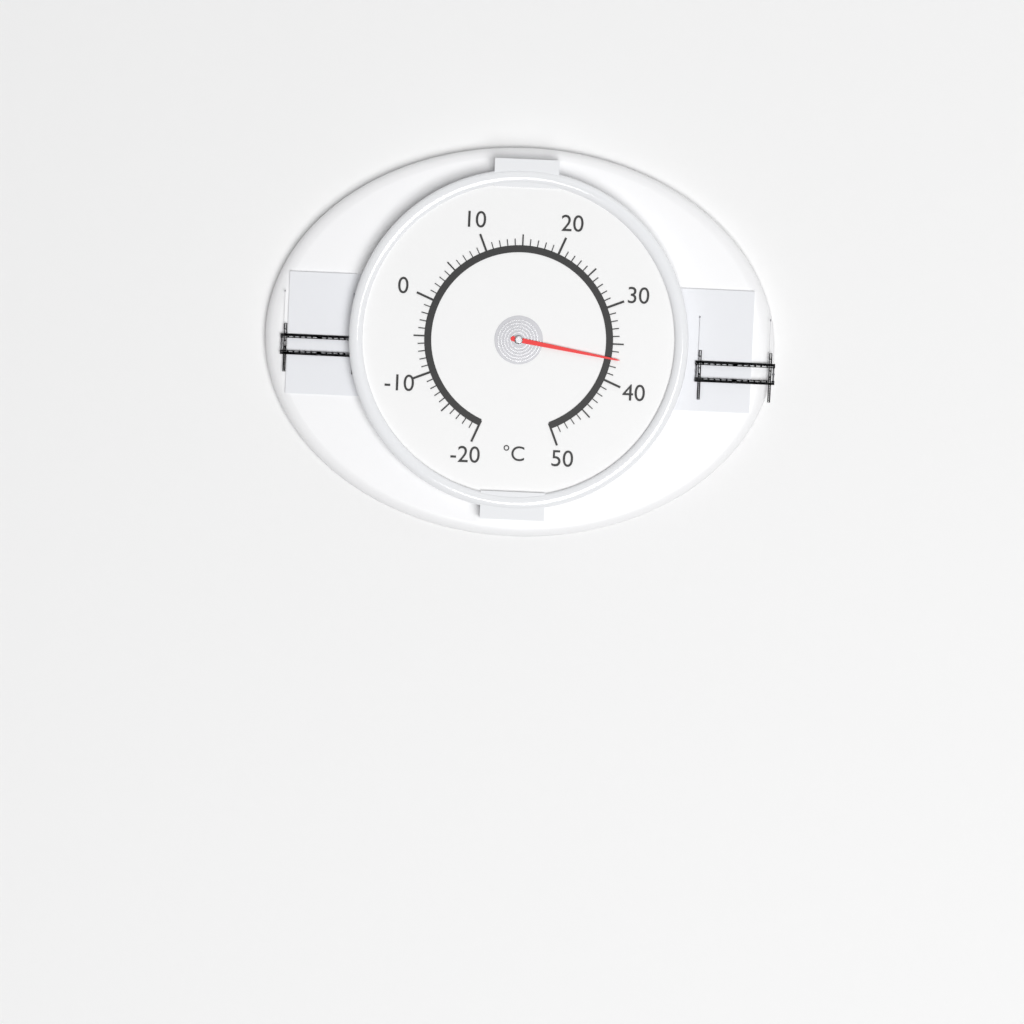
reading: 37 °C
